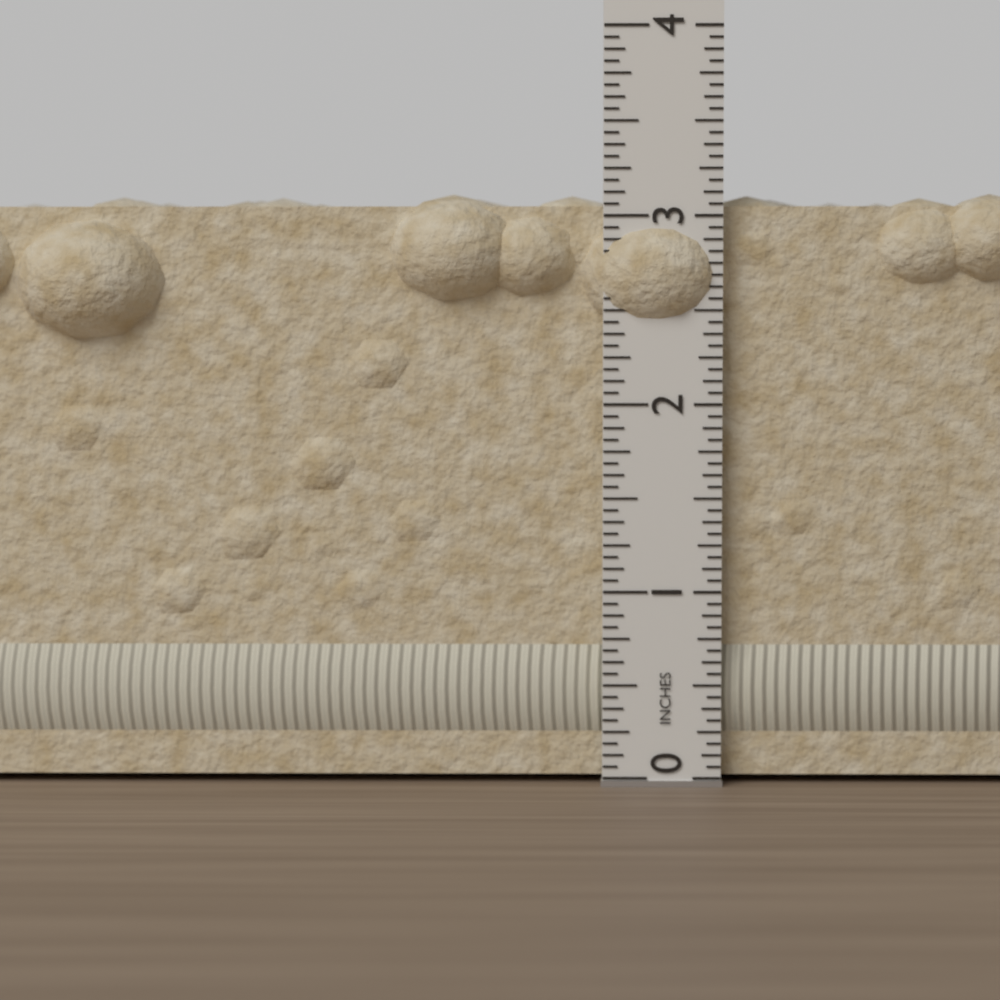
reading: 3.1250 in
